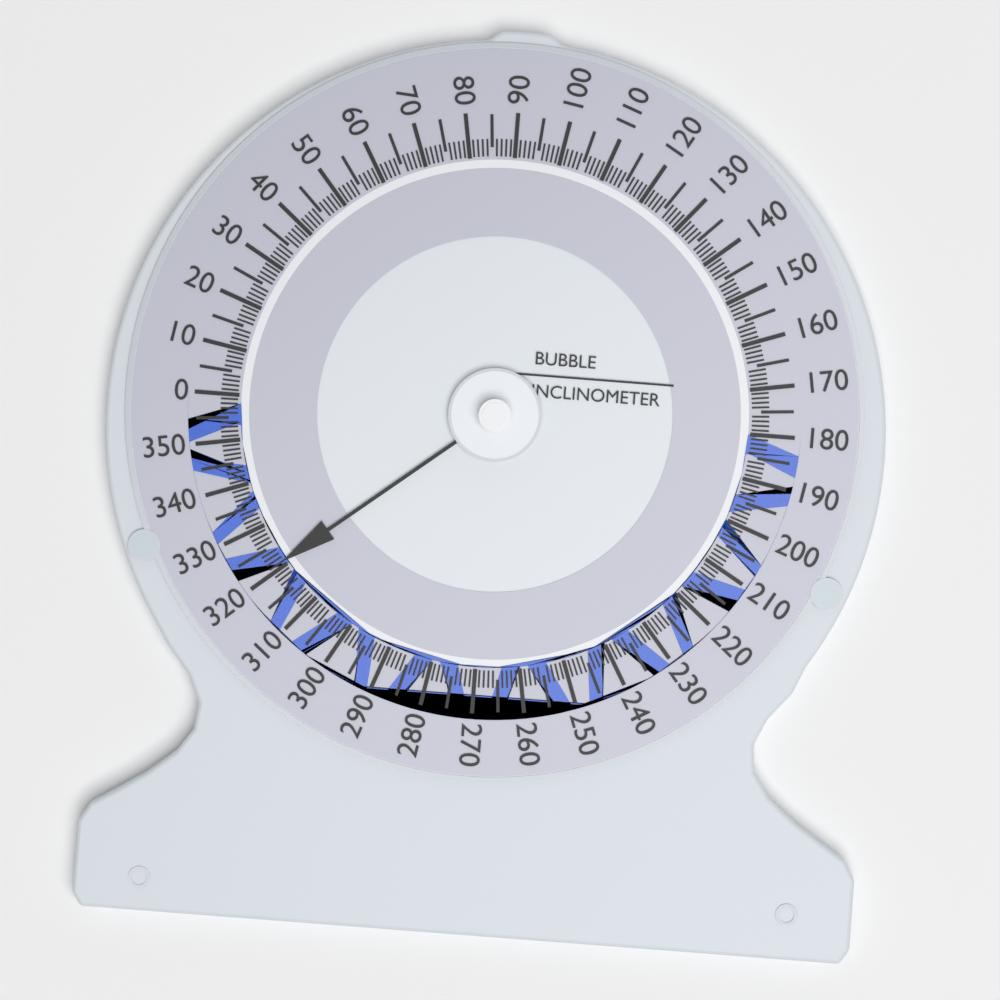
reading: 321 (no unit)
